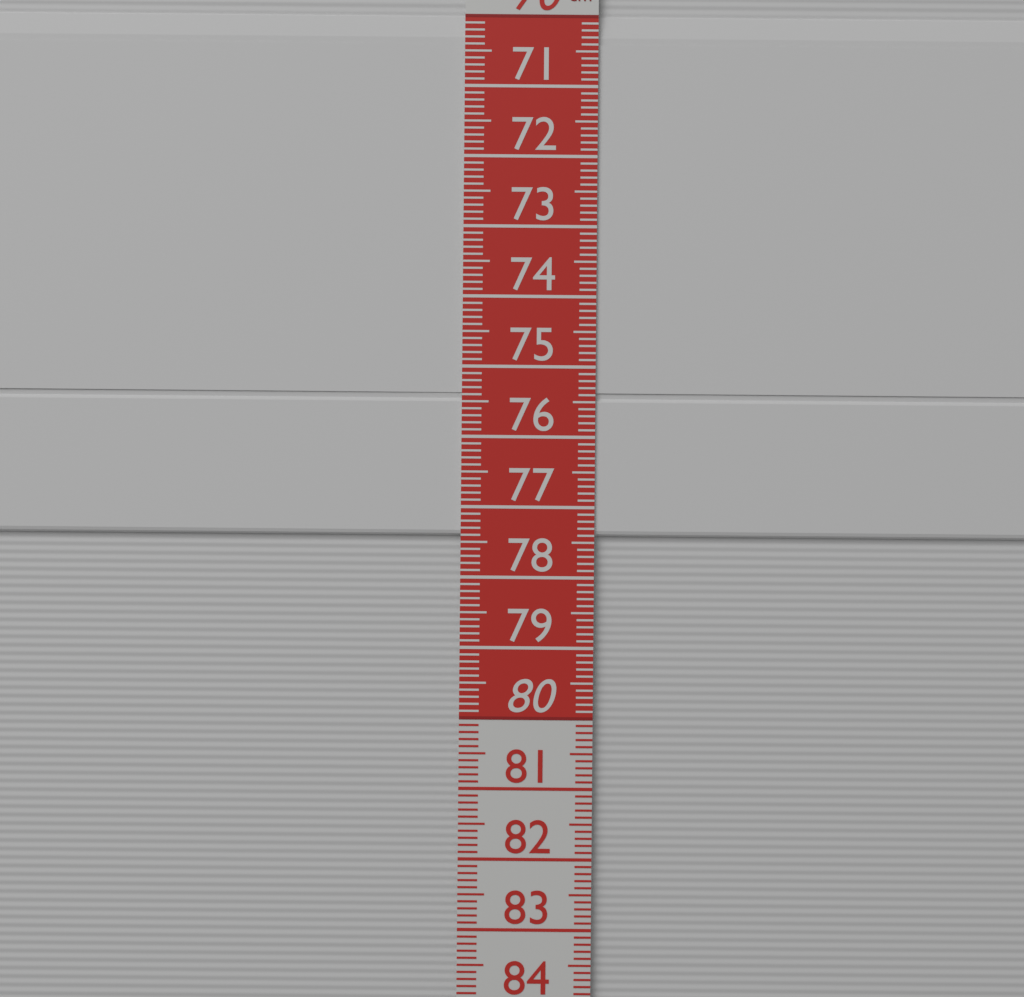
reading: 77.4 cm
